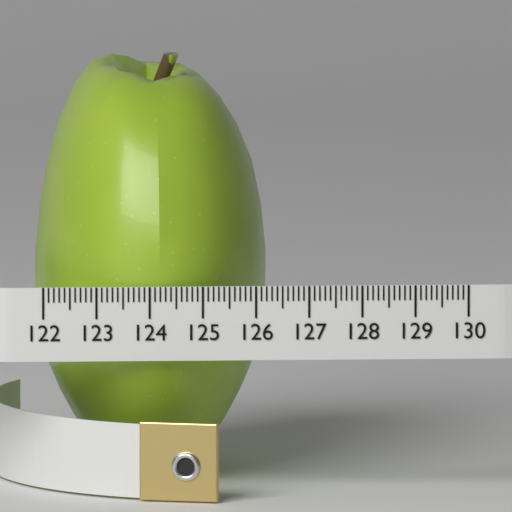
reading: 126.4 (no unit)
